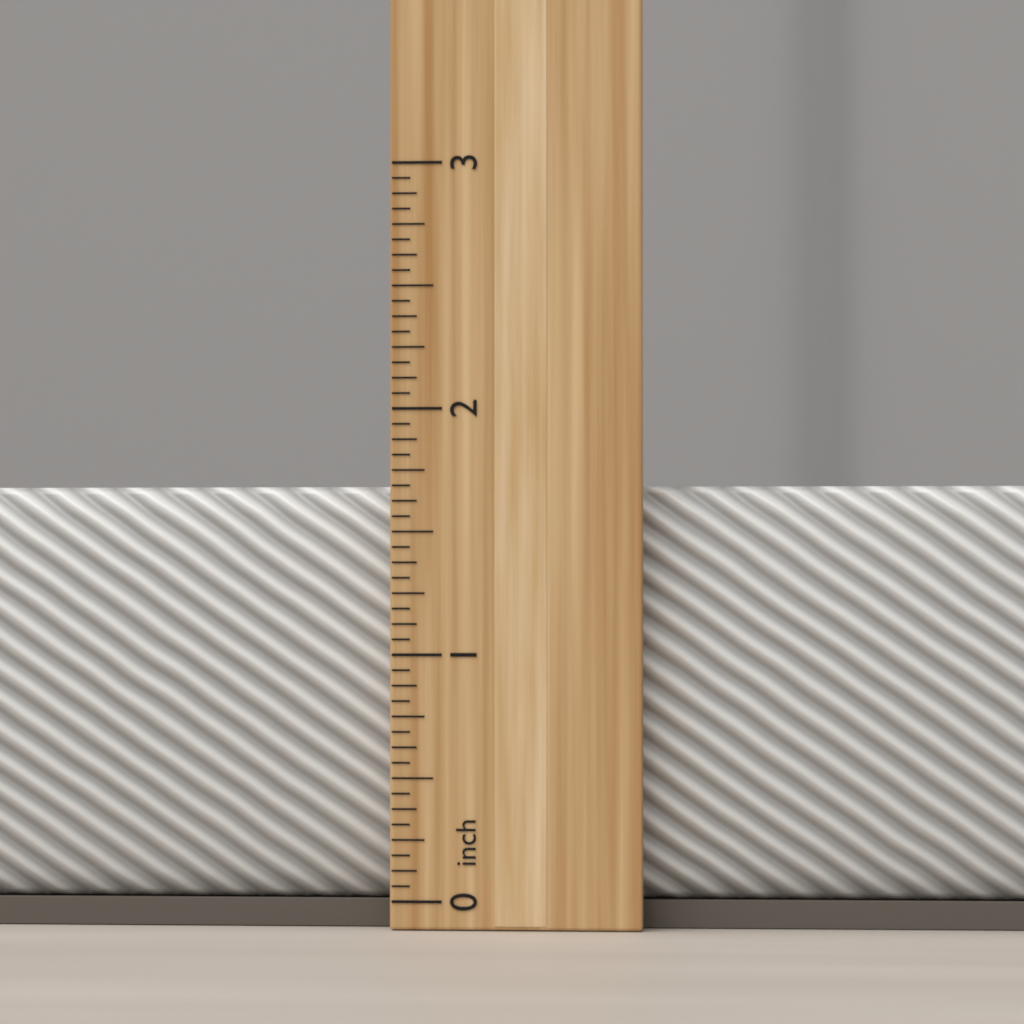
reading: 1.6875 inch
